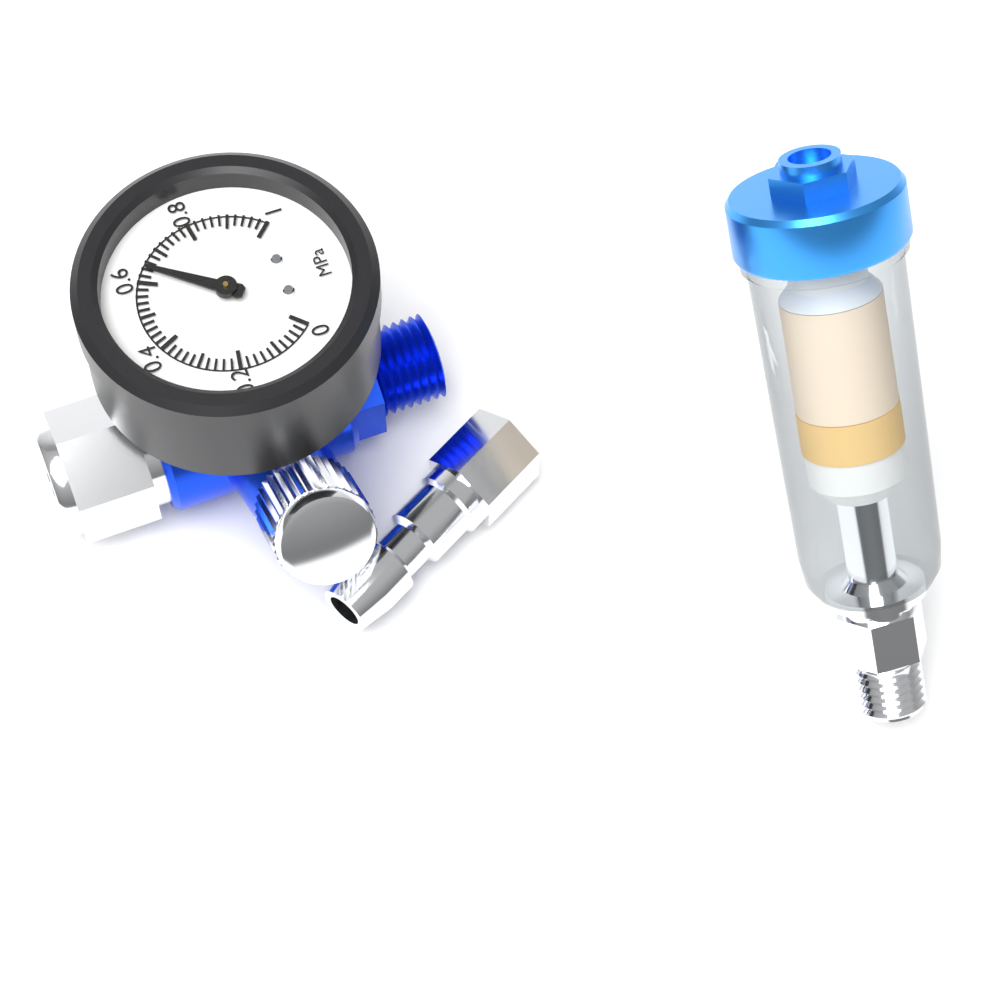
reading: 0.64 MPa
